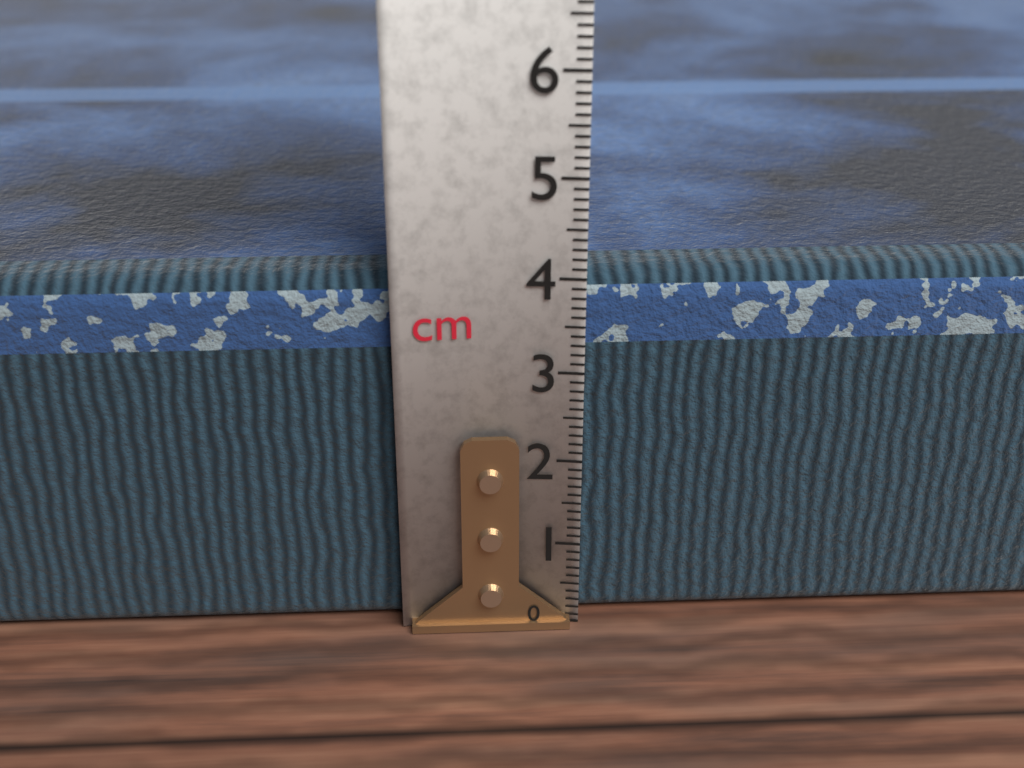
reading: 4.0 cm
